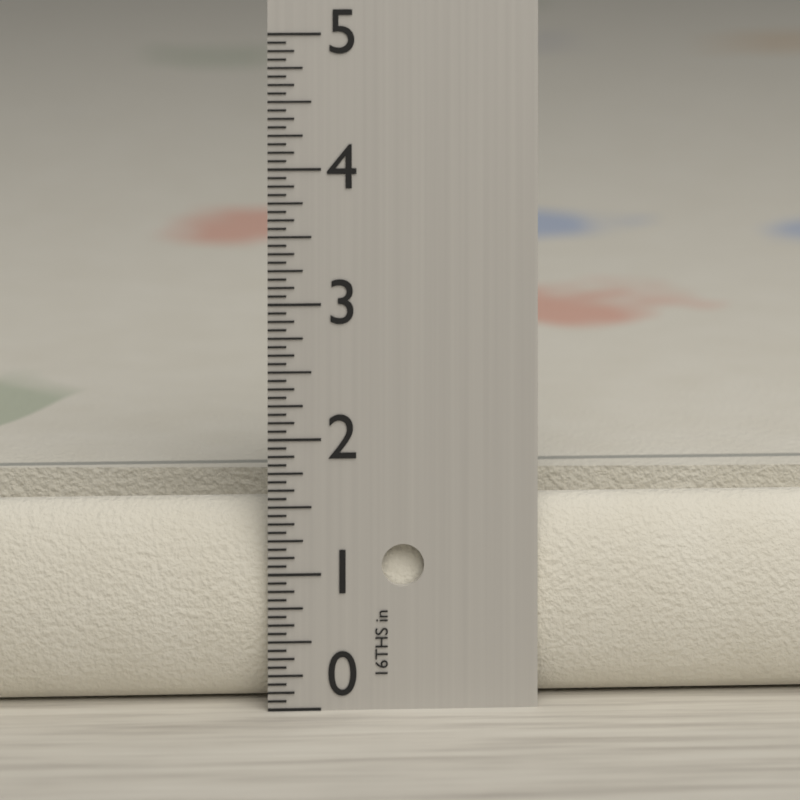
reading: 1.5000 in
